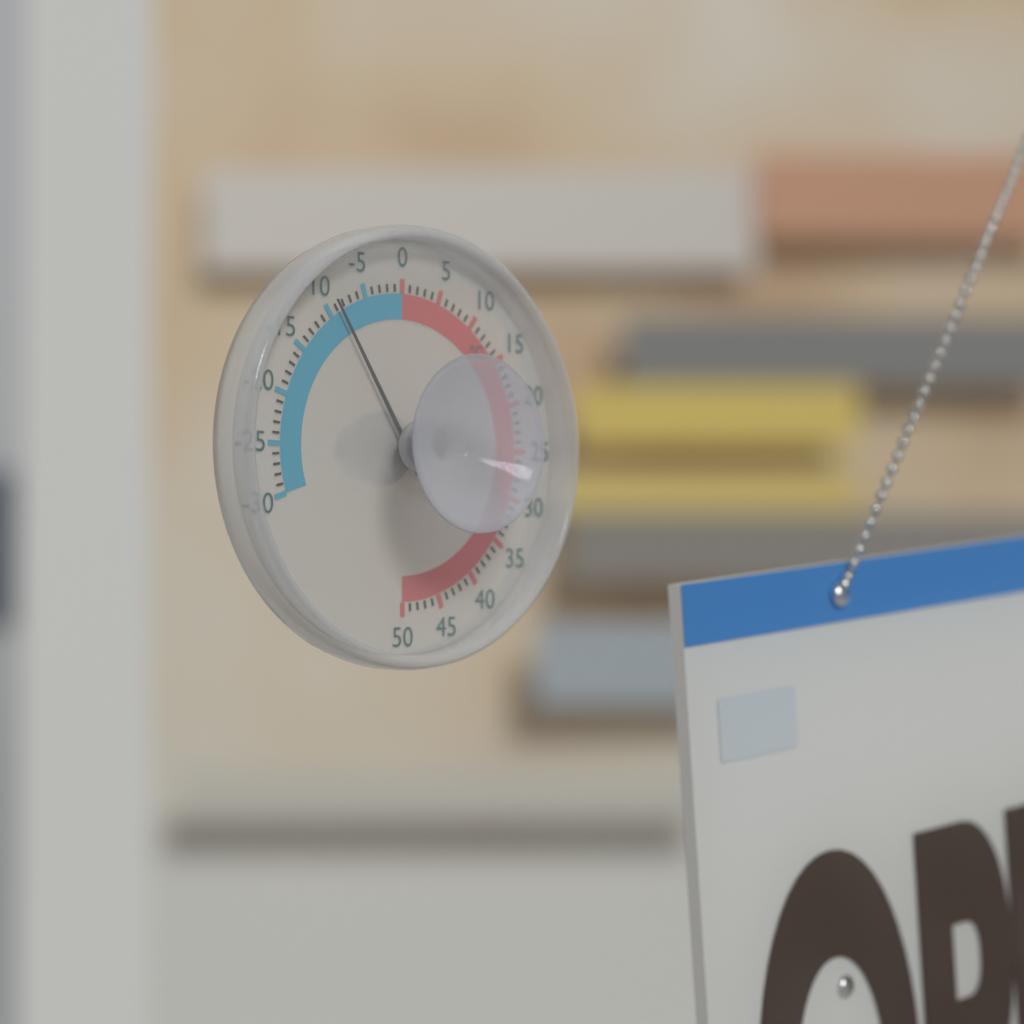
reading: -9 °C
